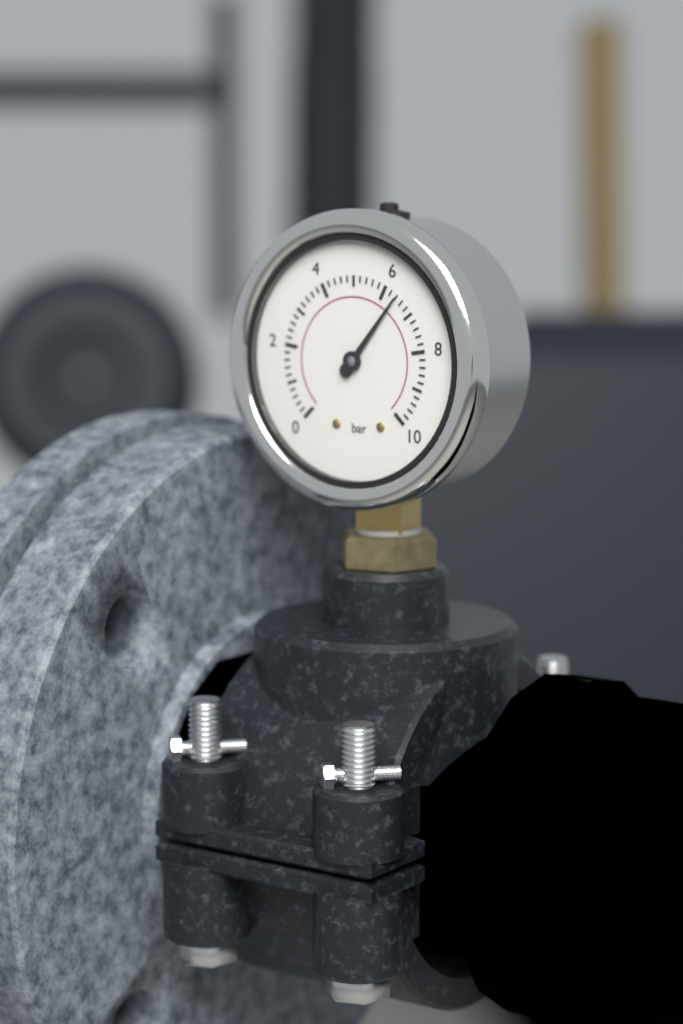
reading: 6.4 bar
